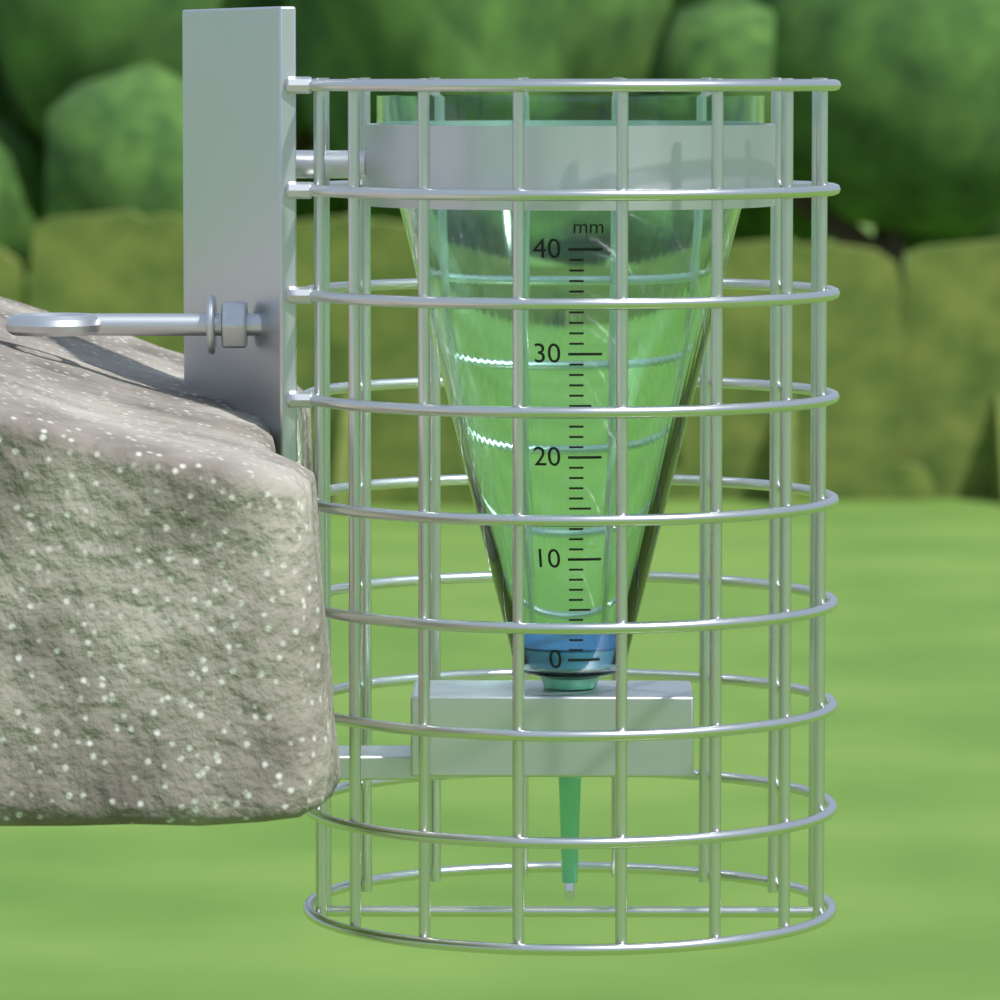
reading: 1 mm
